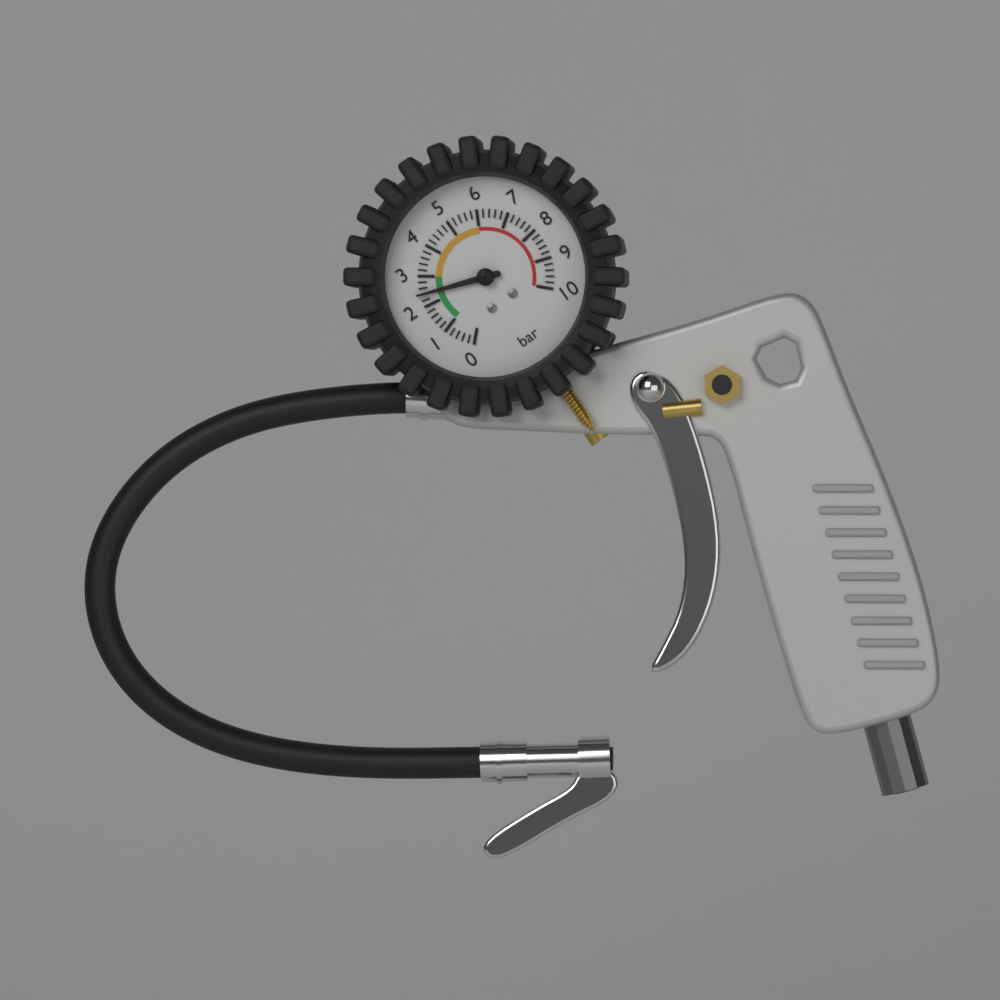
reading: 2.4 bar
